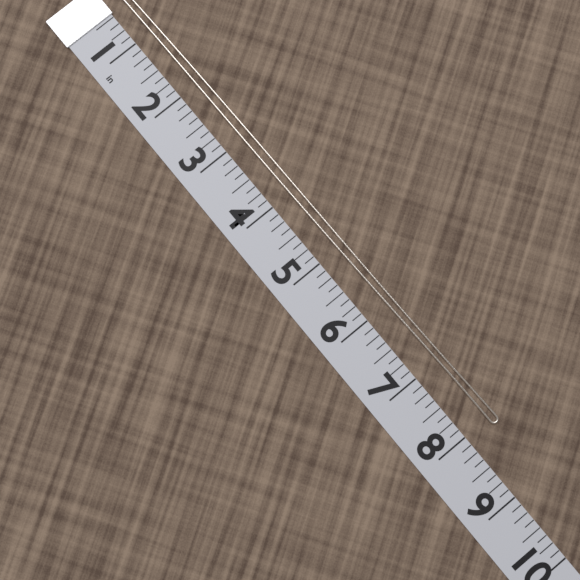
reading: 8.125 in
